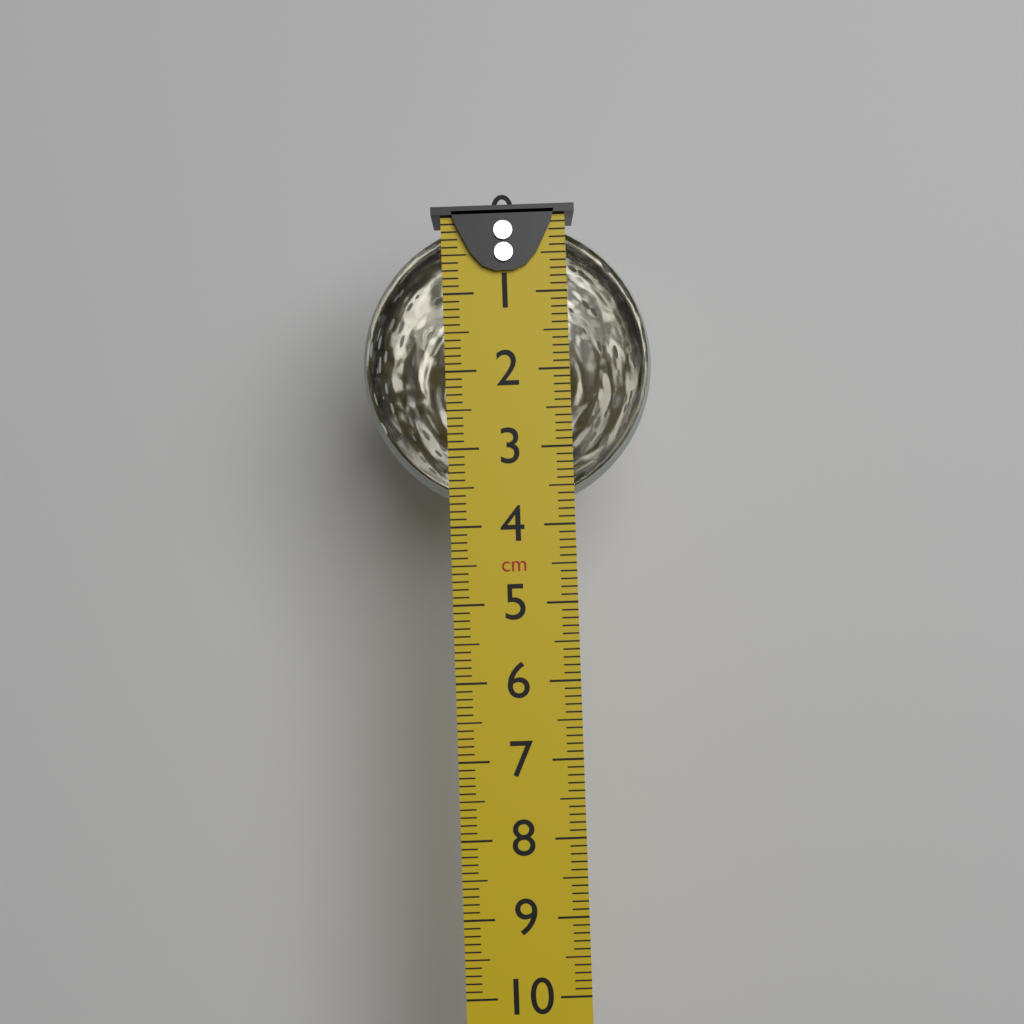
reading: 3.8 cm
